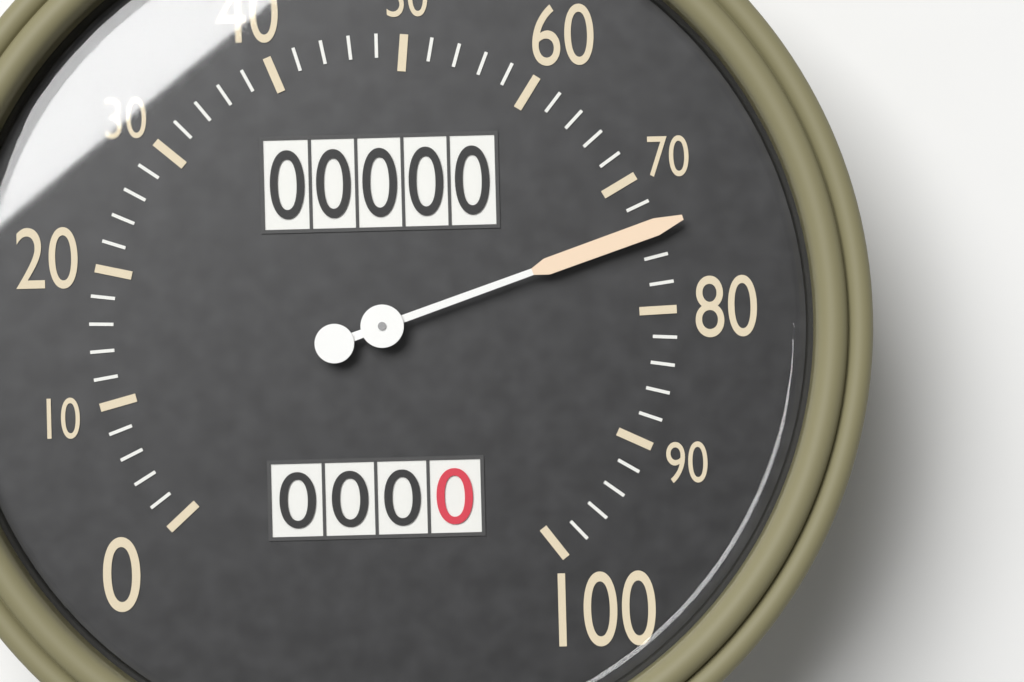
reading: 74 (no unit)
